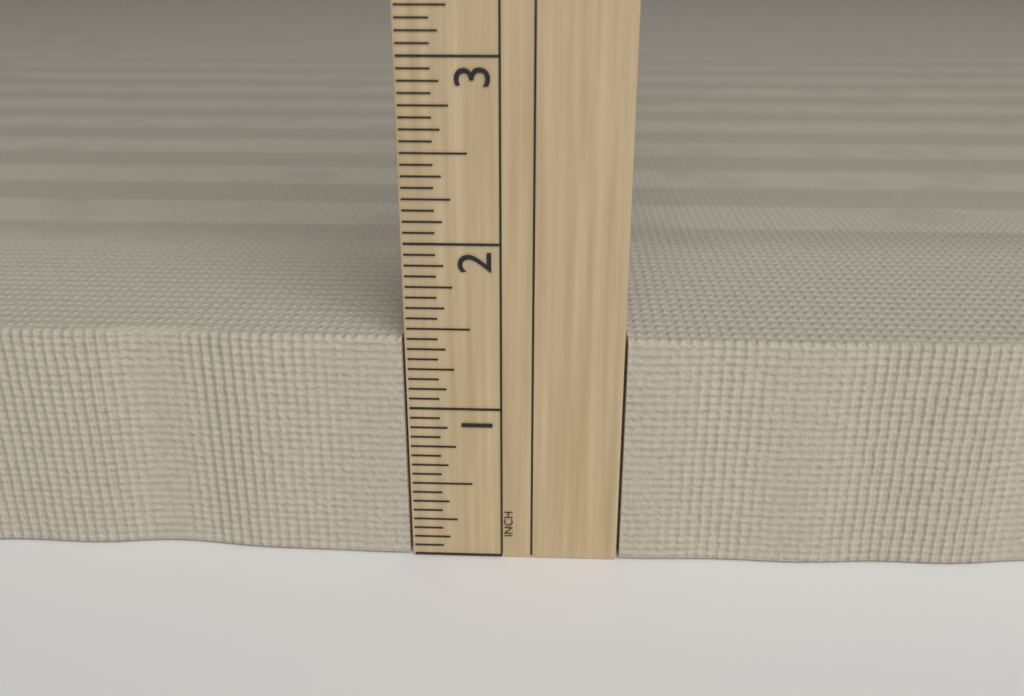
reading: 1.4375 in
